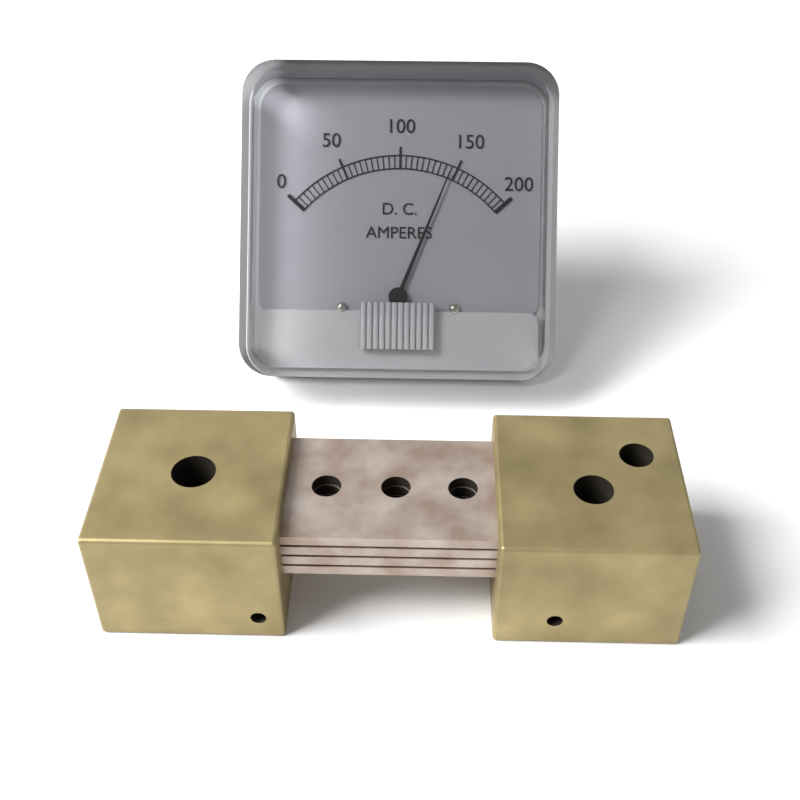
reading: 145 A
